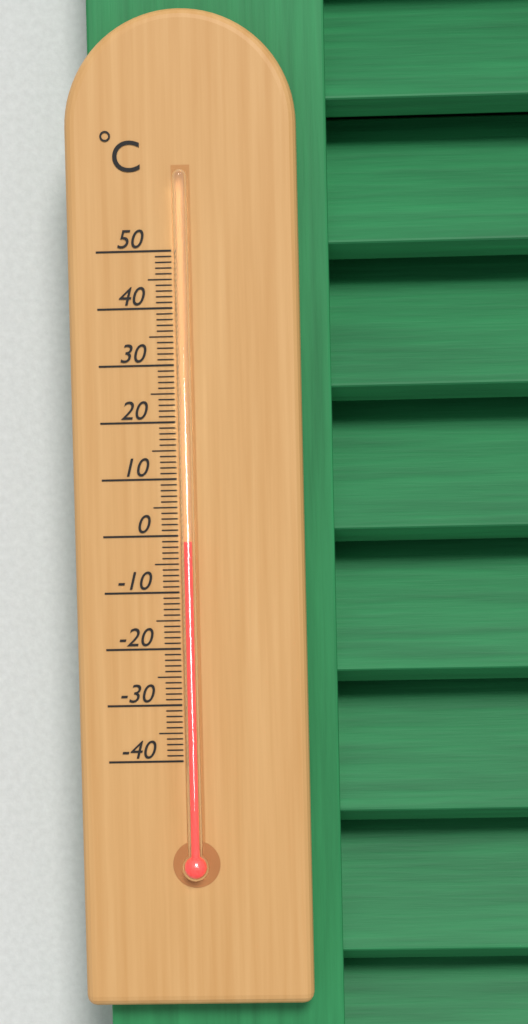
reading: -1 °C
